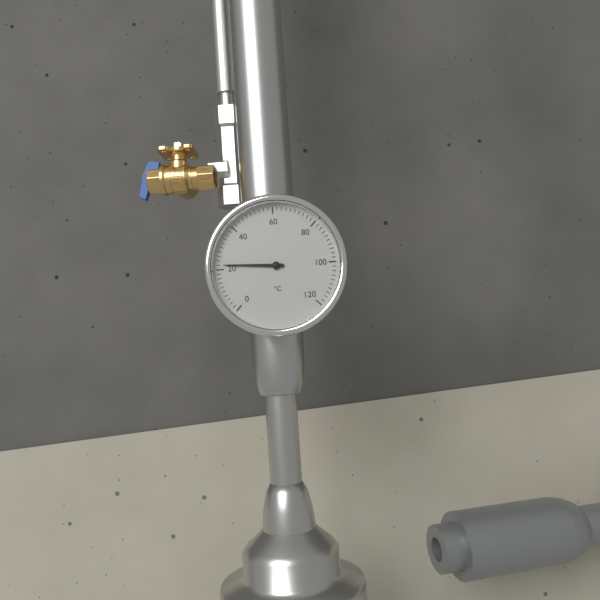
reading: 22 °C
